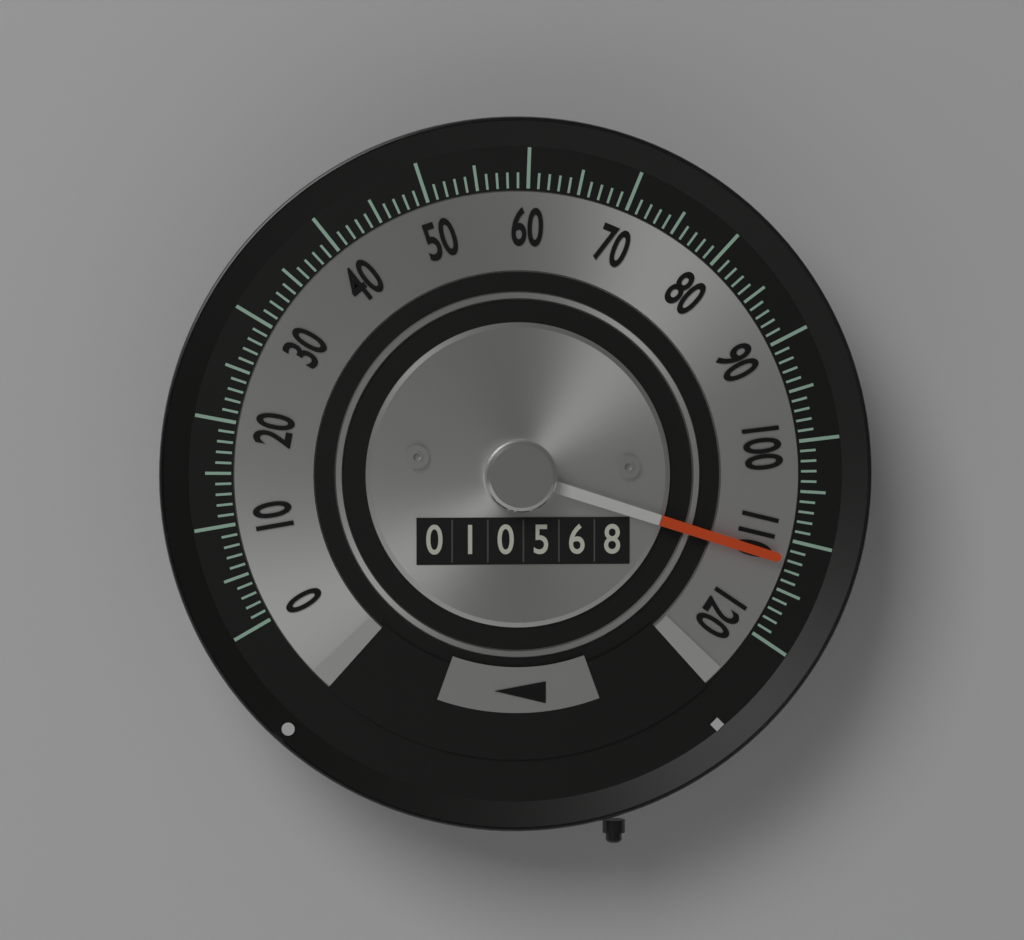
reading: 112 (no unit)
